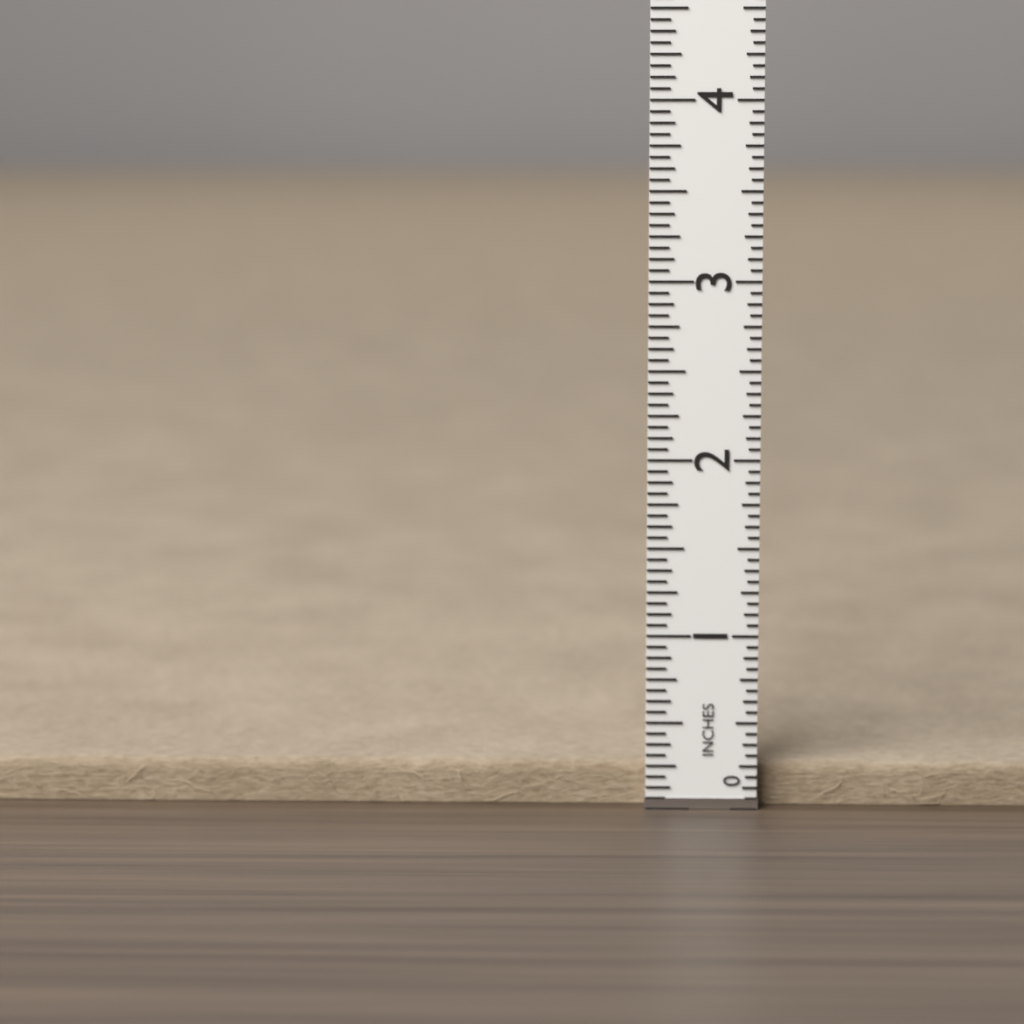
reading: 0.2500 in
